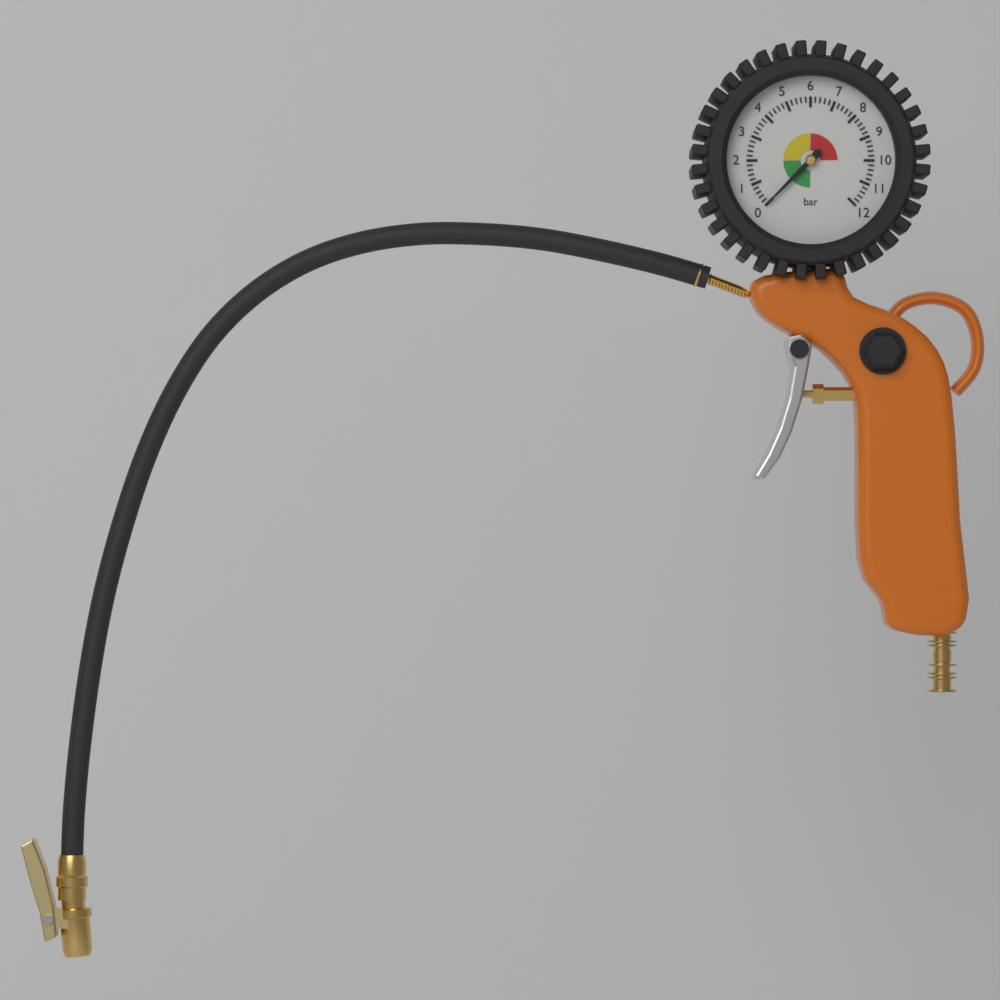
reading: 0.0 bar
